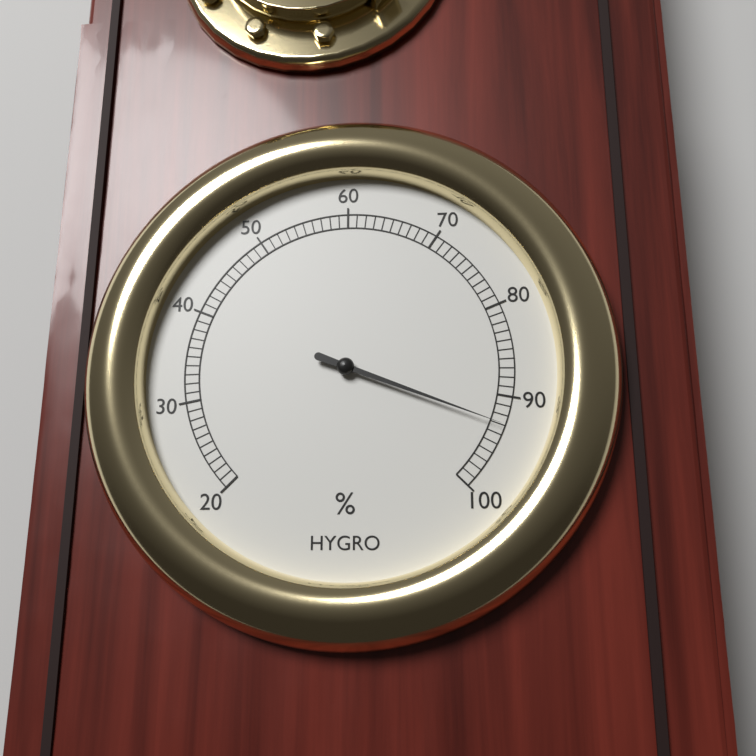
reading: 93 %
